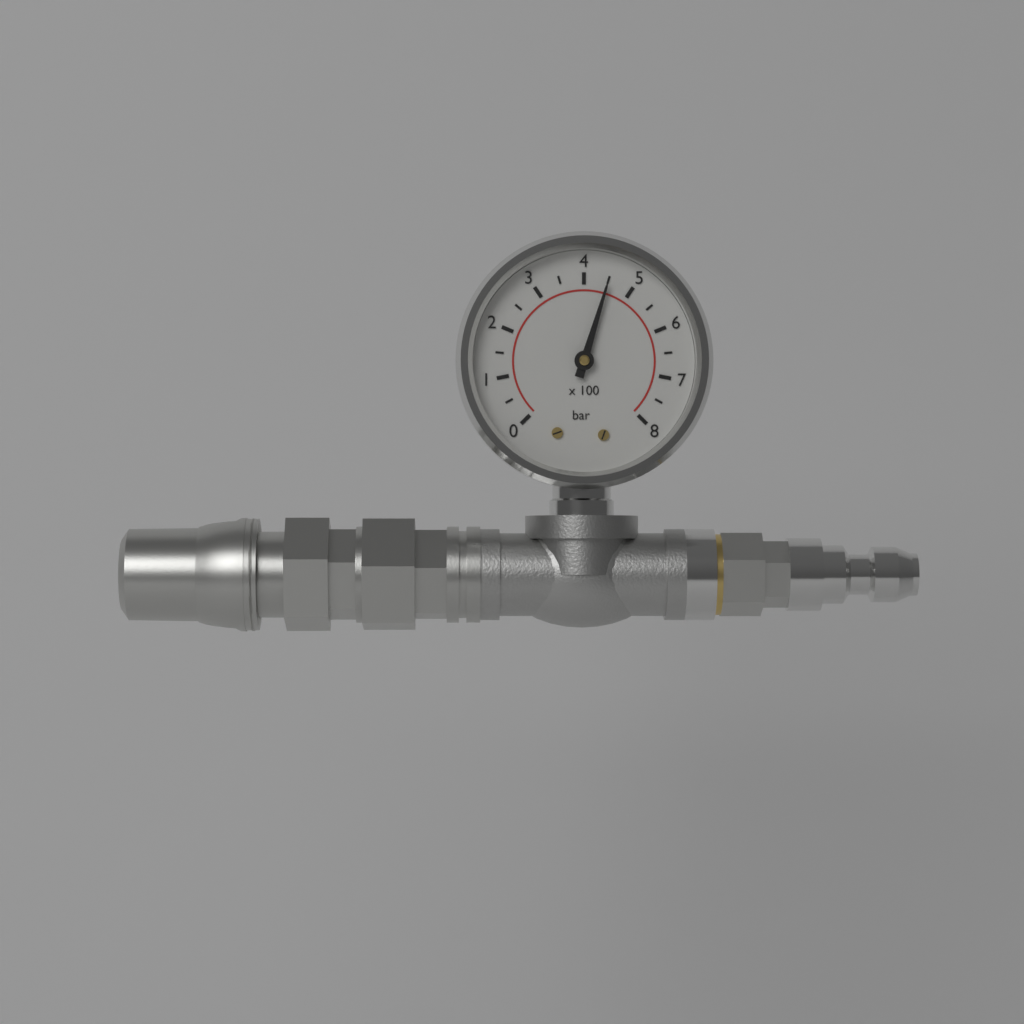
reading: 450 bar
